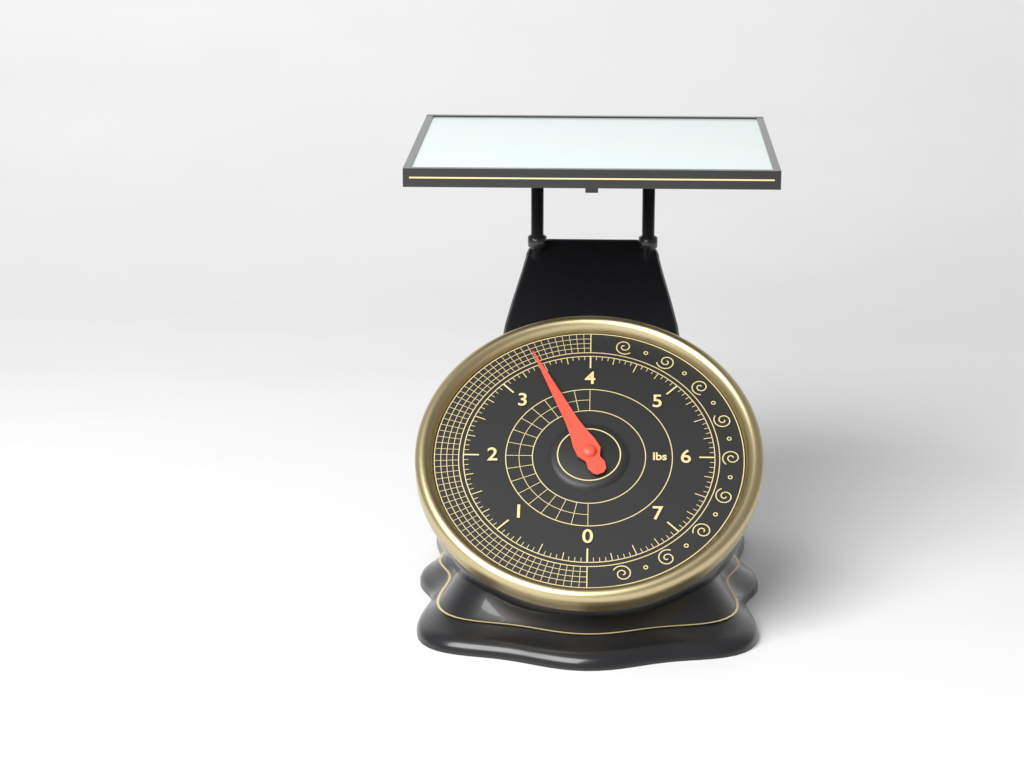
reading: 3.4375 lbs
